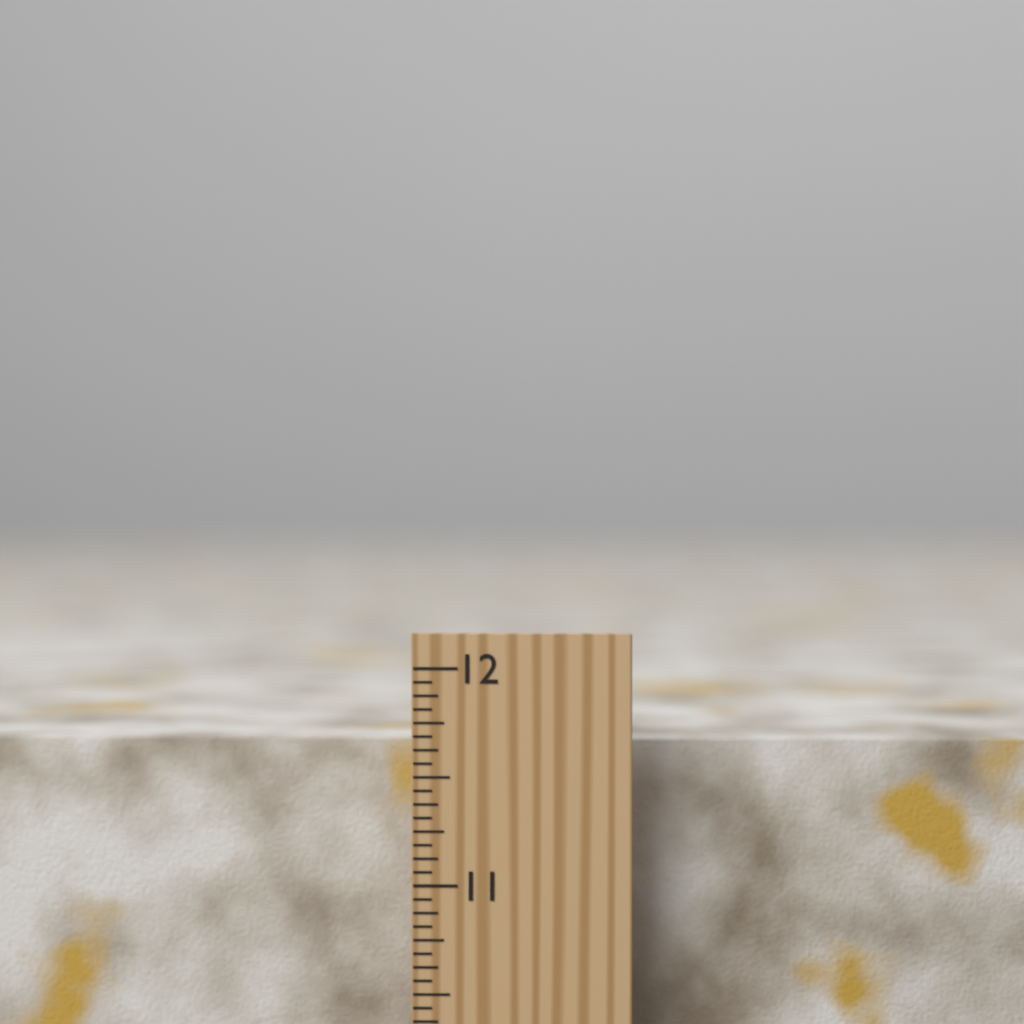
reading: 11.6250 inch
